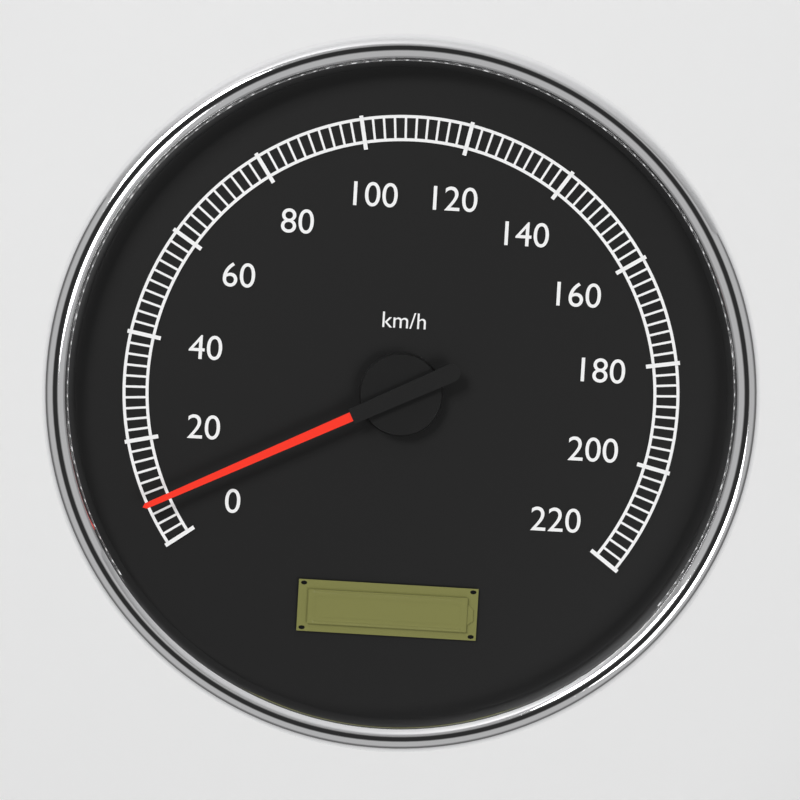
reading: 8 km/h
